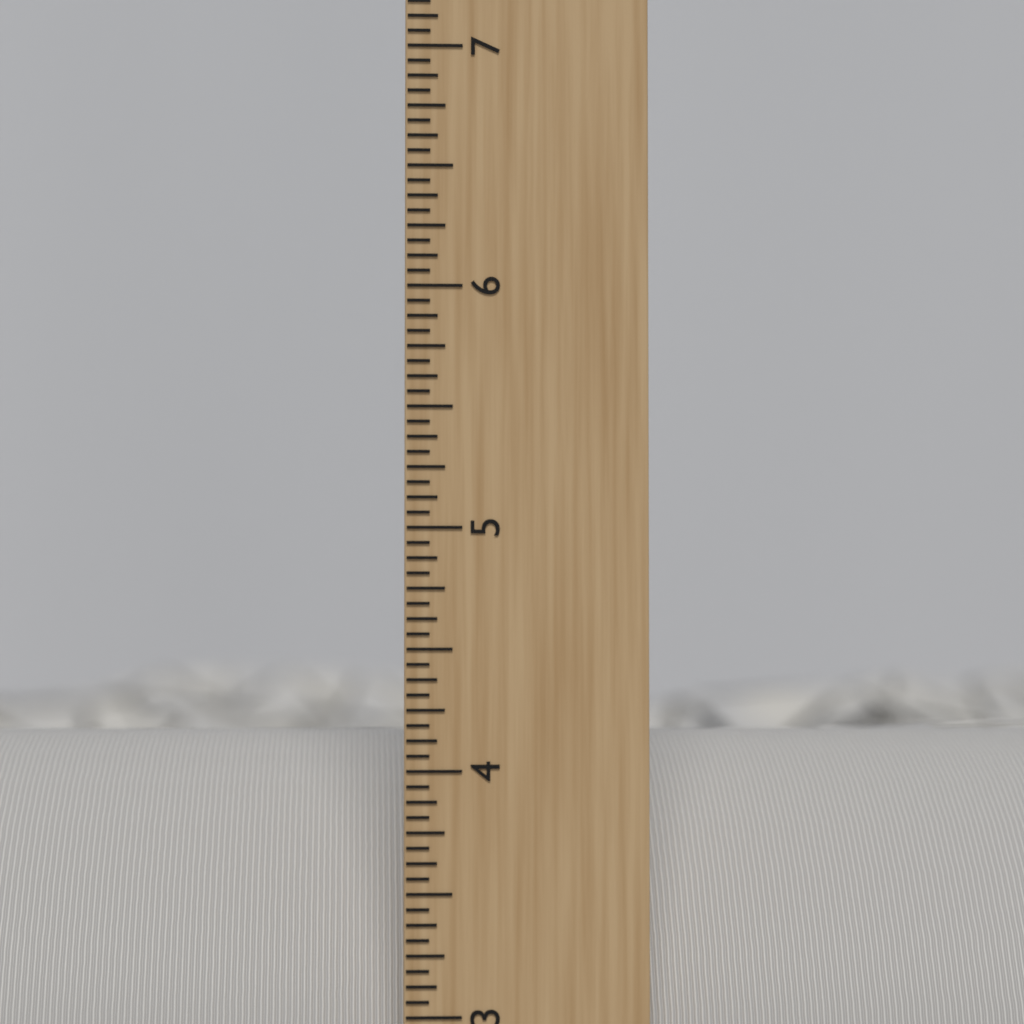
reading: 4.1250 inch
